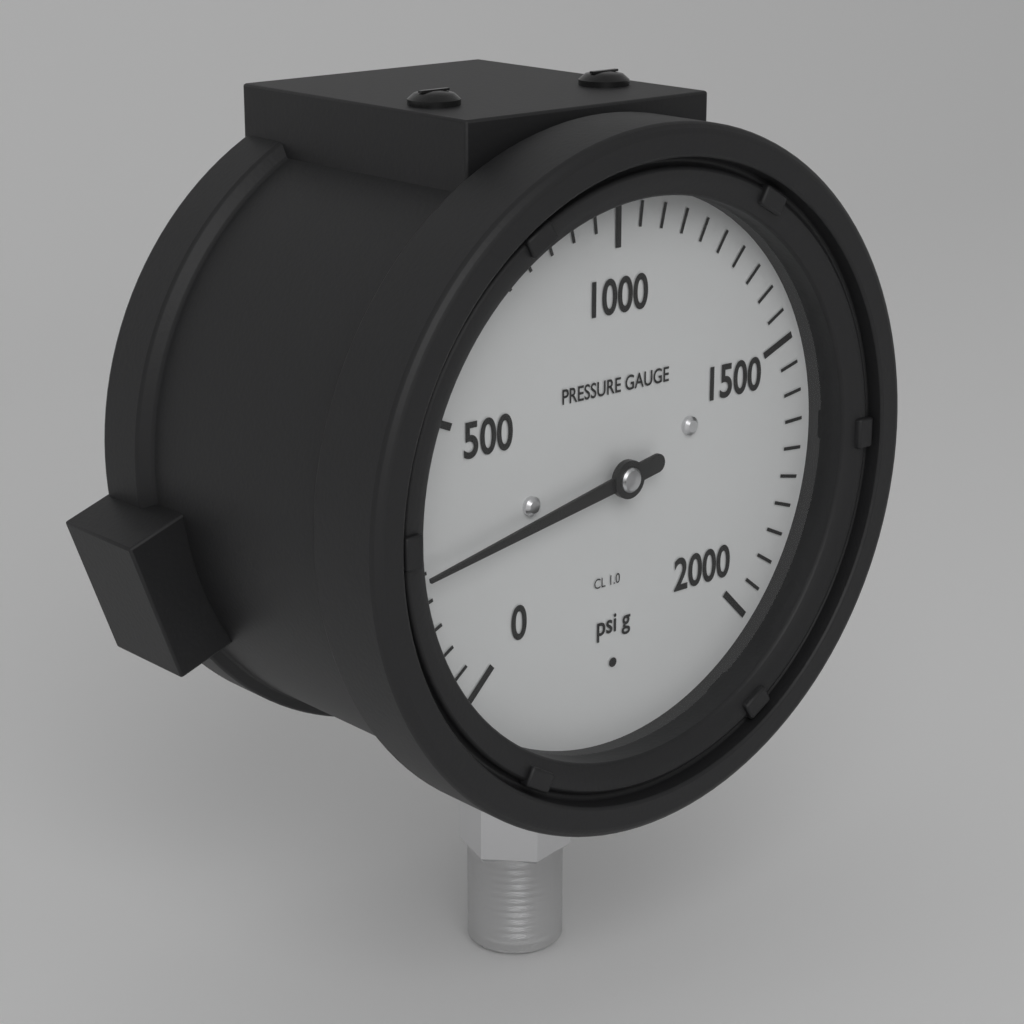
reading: 250 psi
